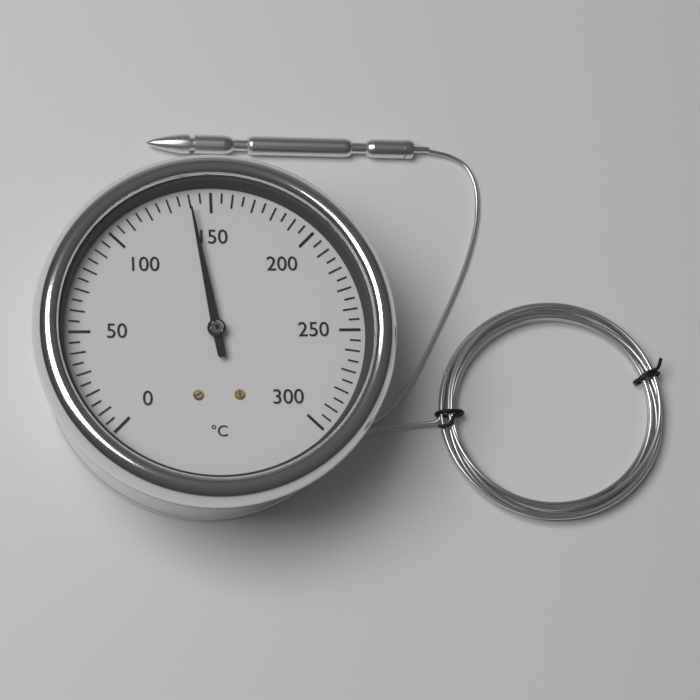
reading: 140 °C
